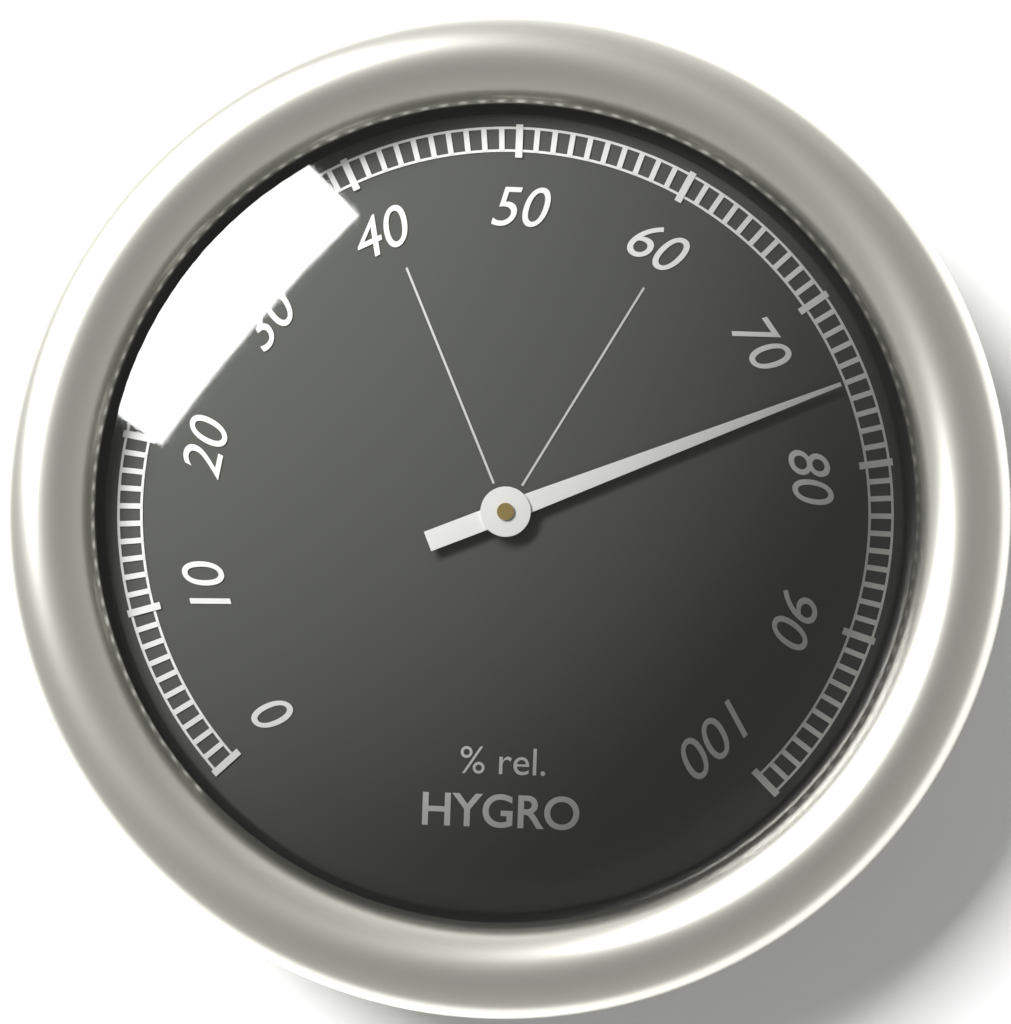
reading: 75 %
